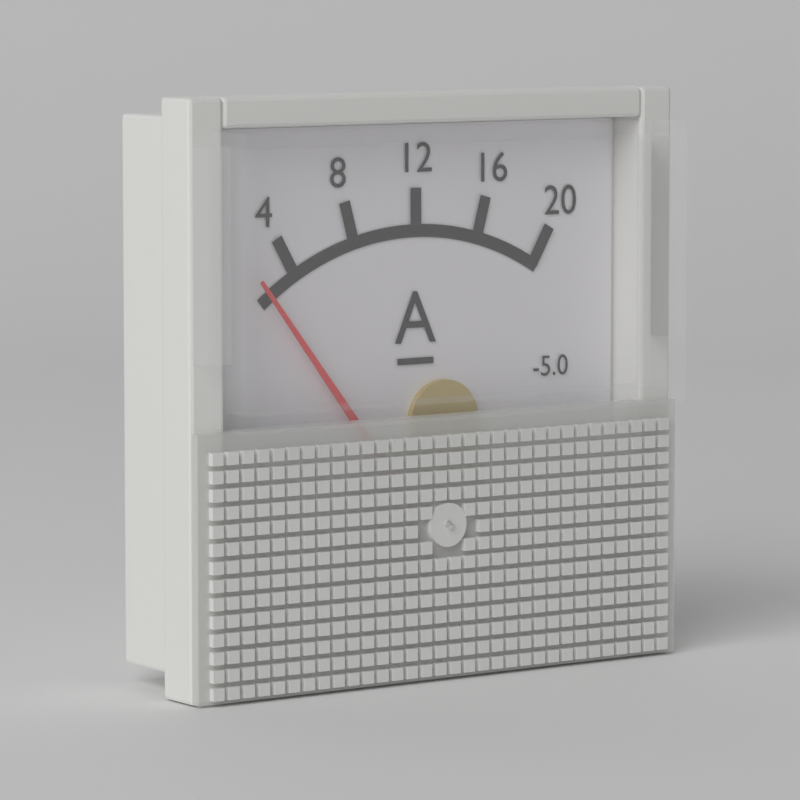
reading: 2 A
